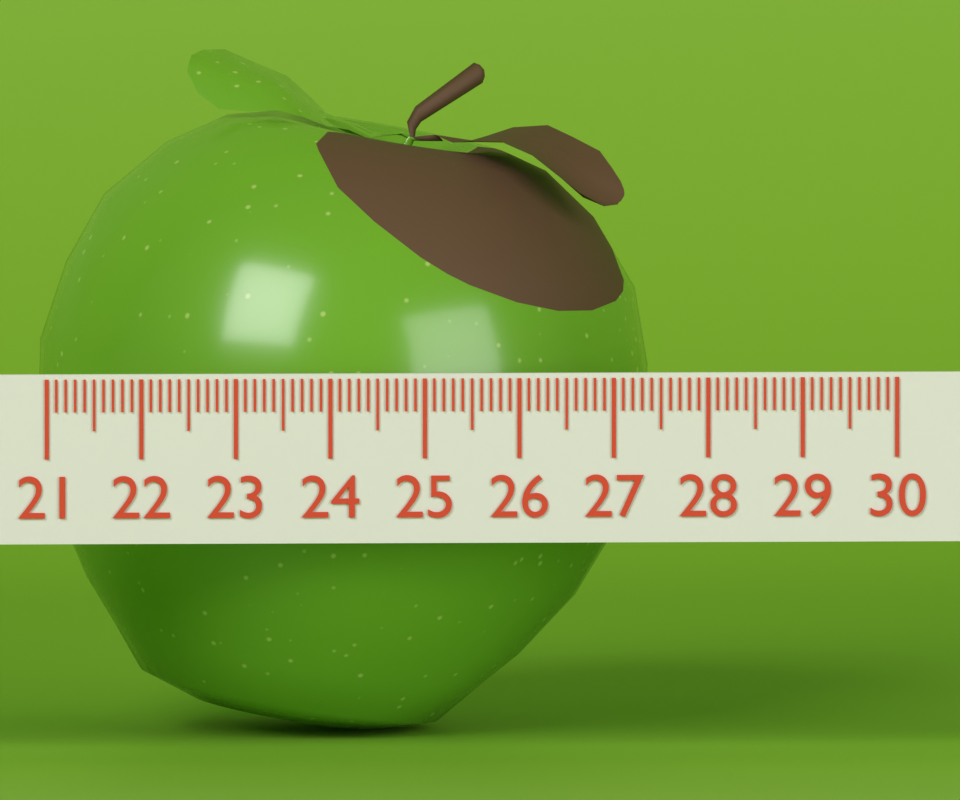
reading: 27.5 (no unit)
